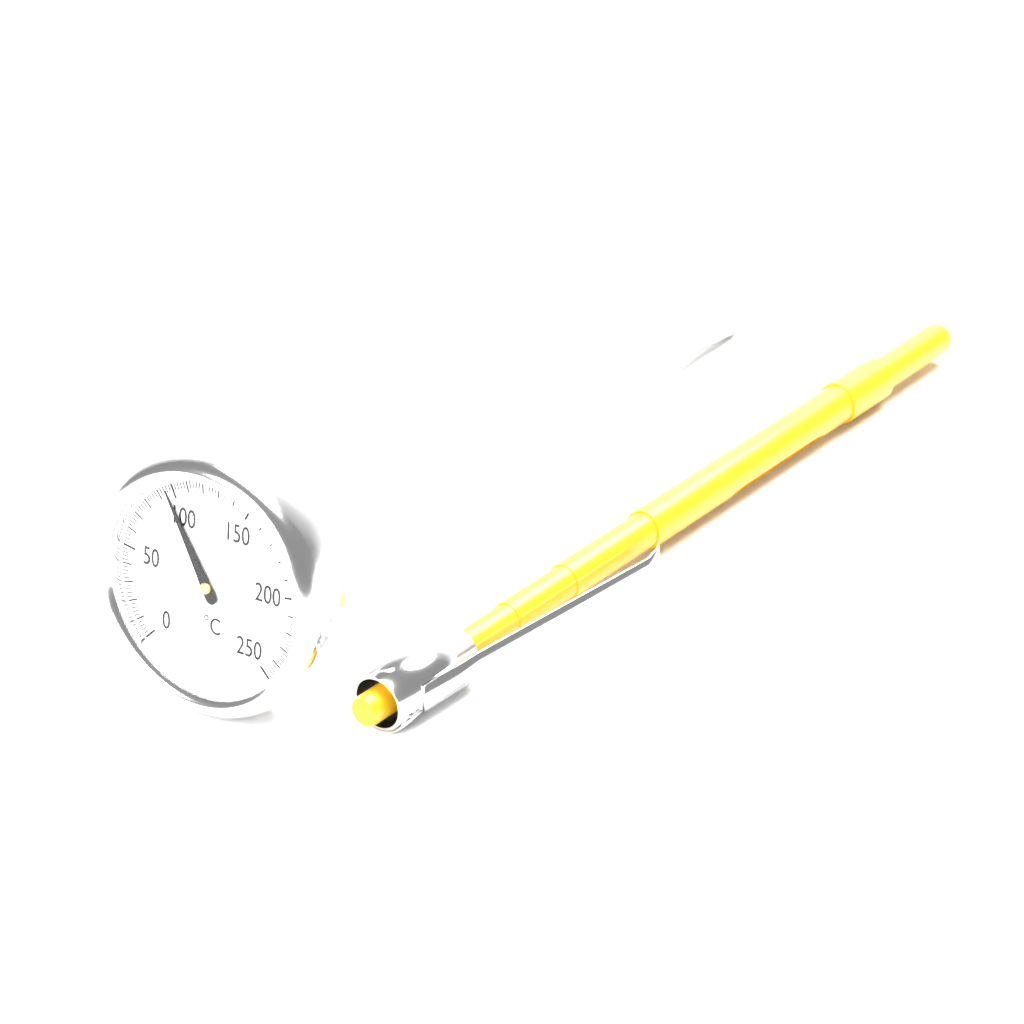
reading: 96 °C
